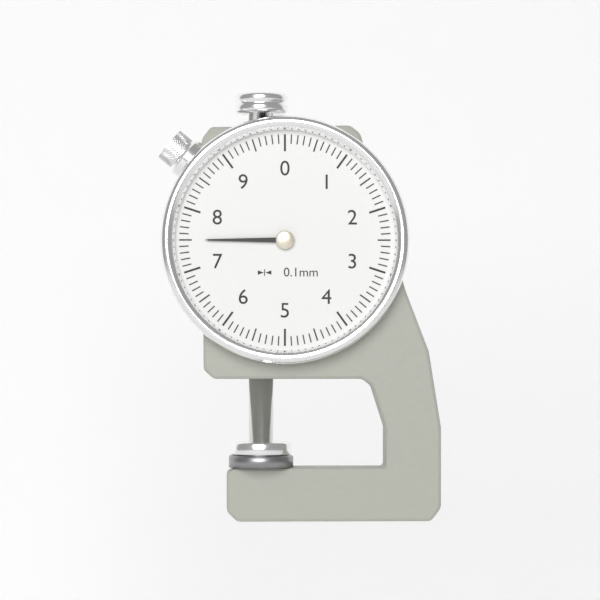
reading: 7.5 mm
